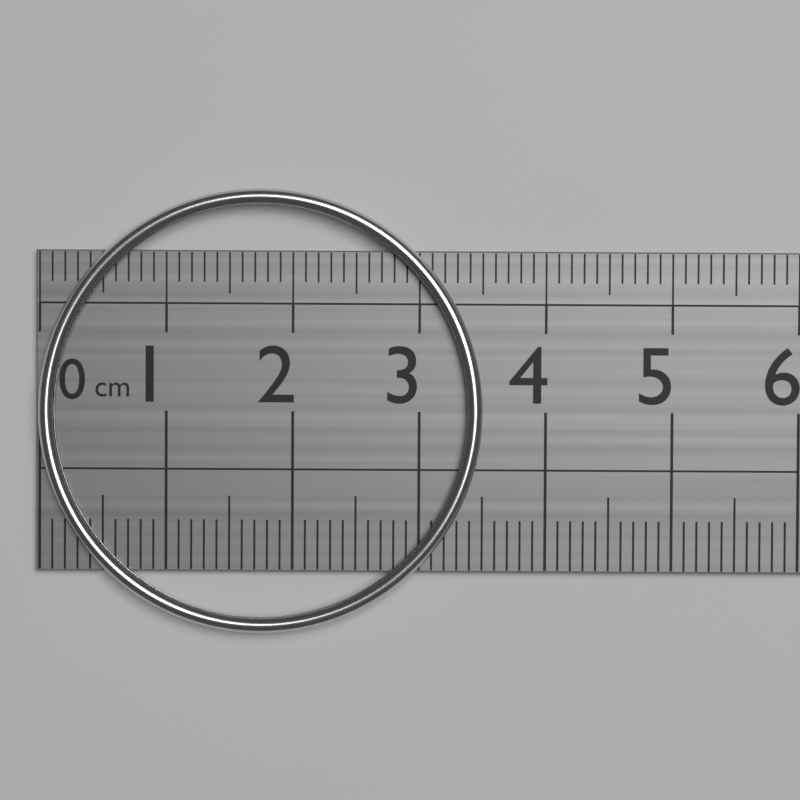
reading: 3.5 cm
